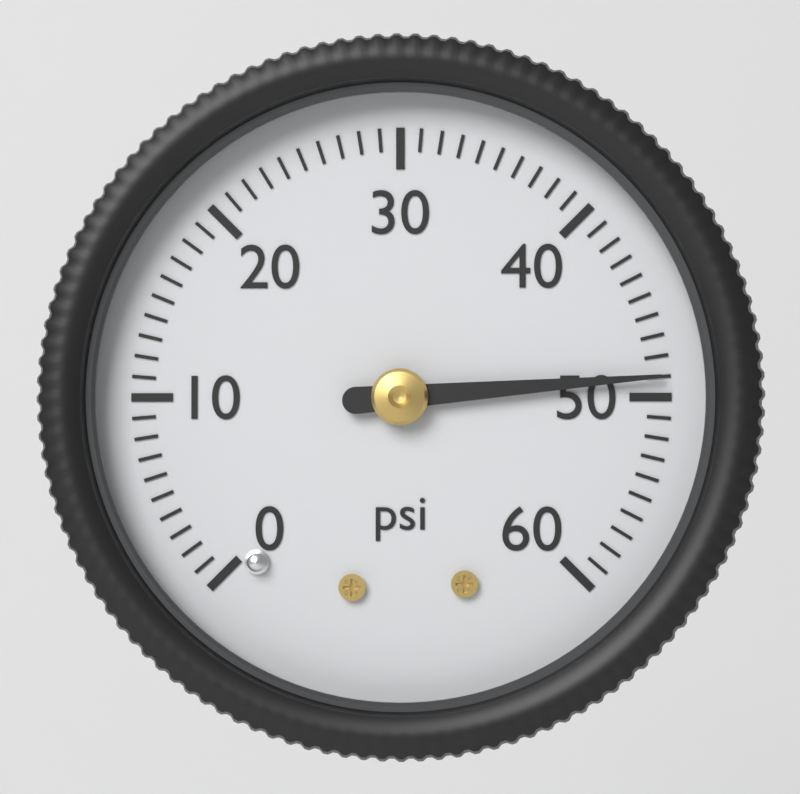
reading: 49 psi
